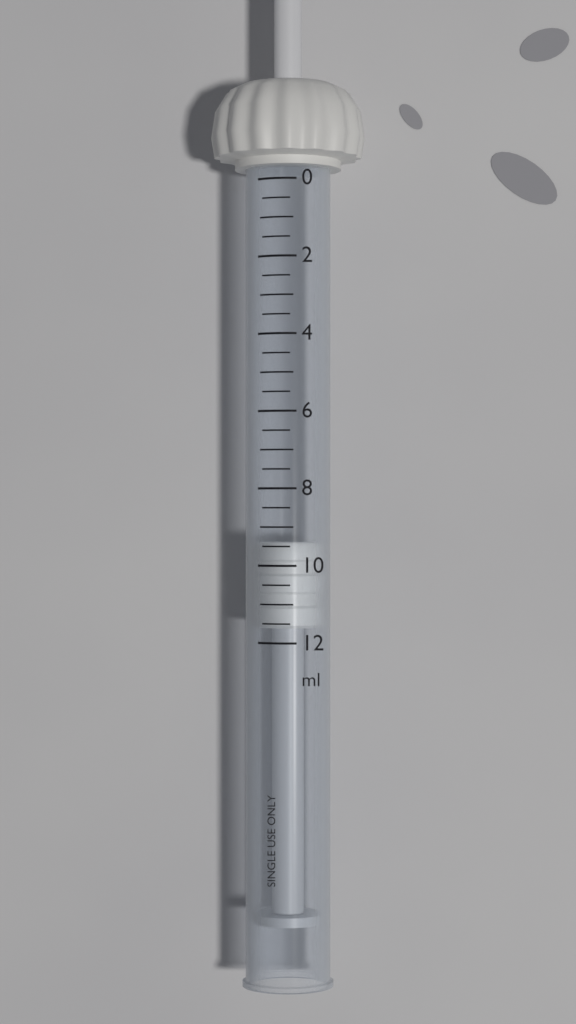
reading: 9.4 ml
